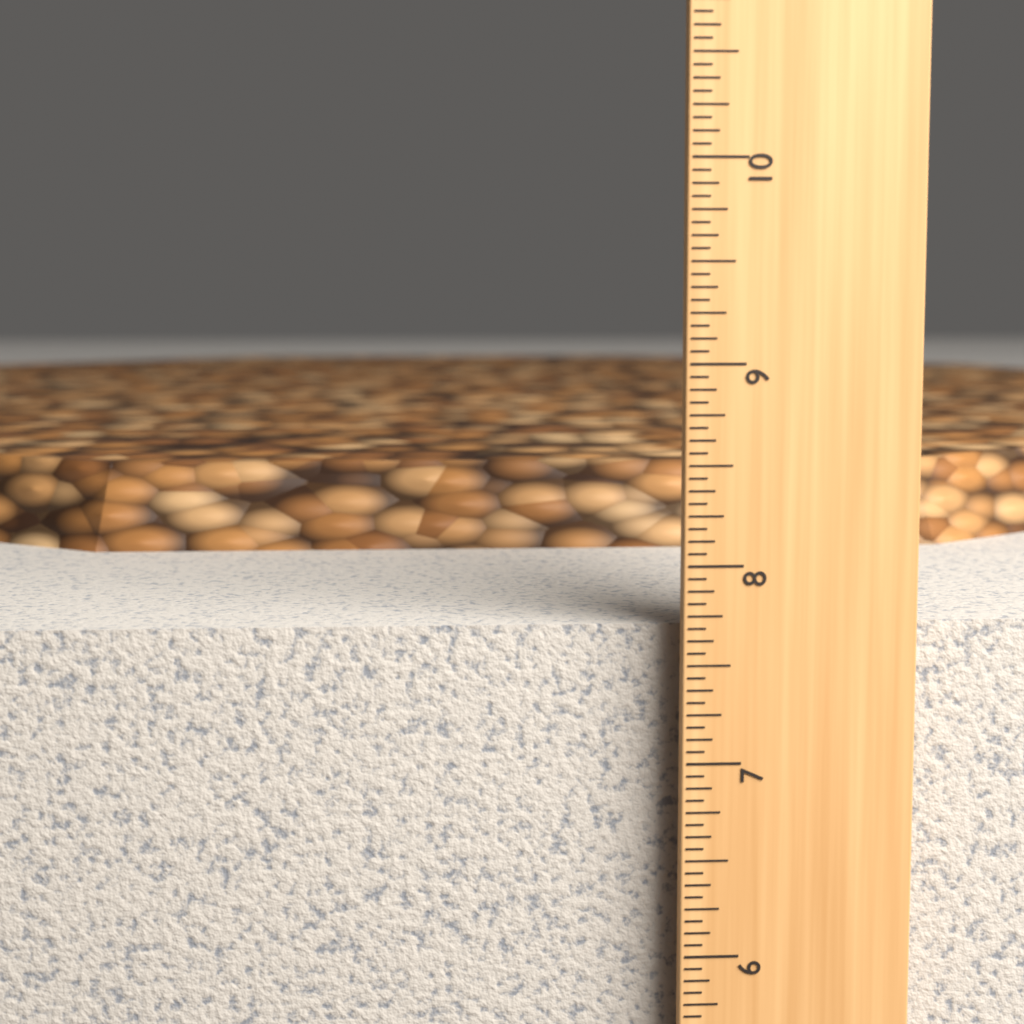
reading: 7.6875 in
